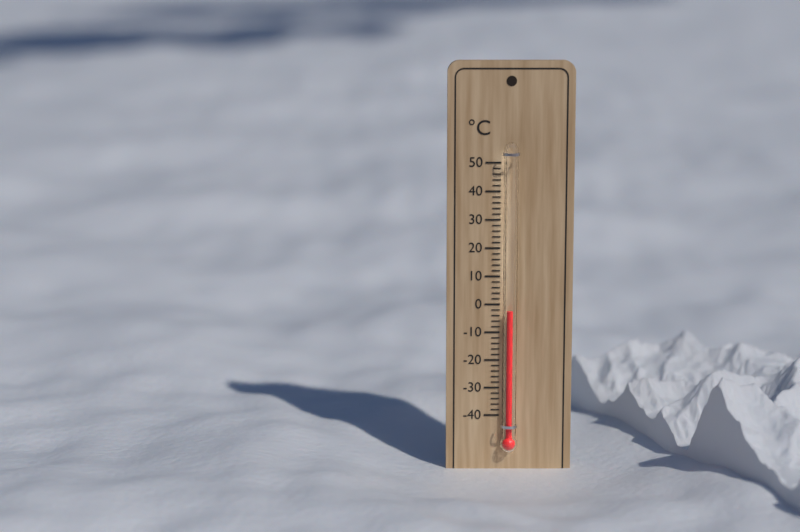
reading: -2 °C
